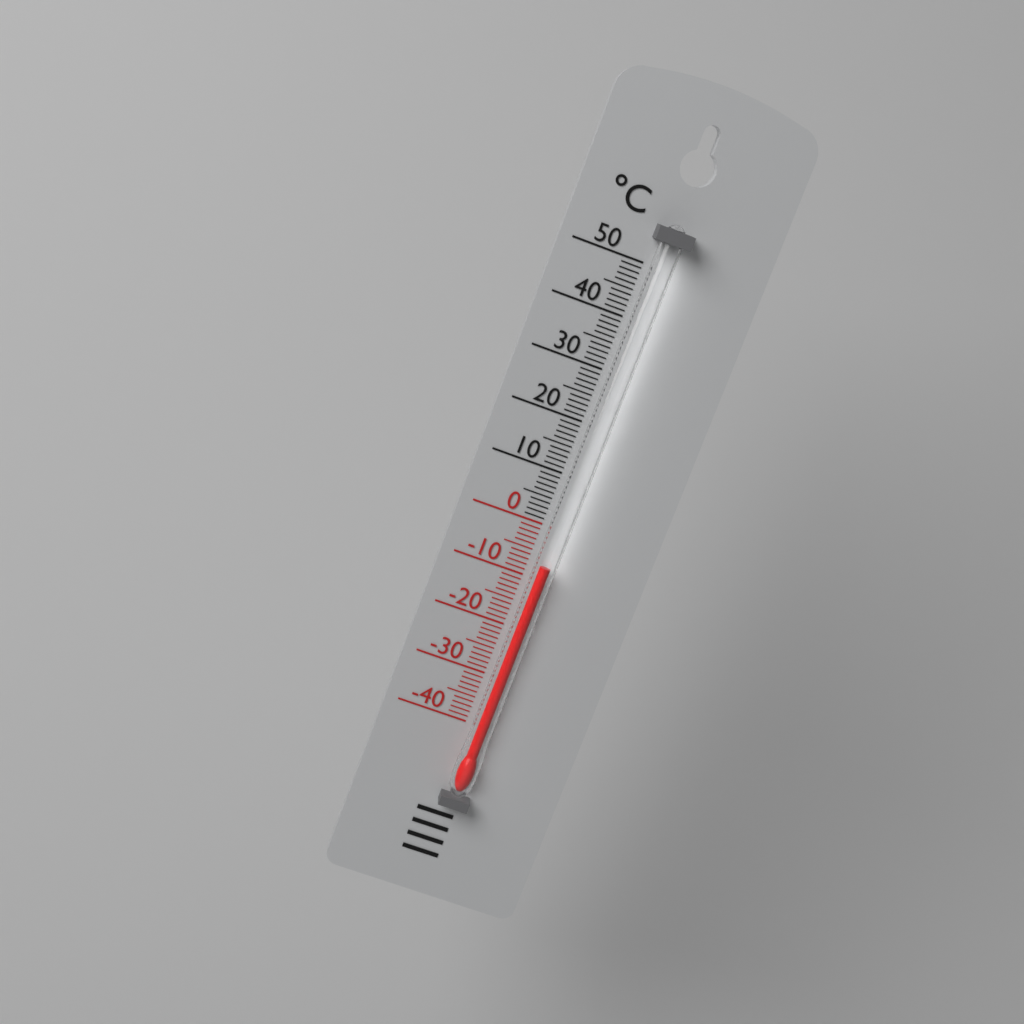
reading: -7 °C
